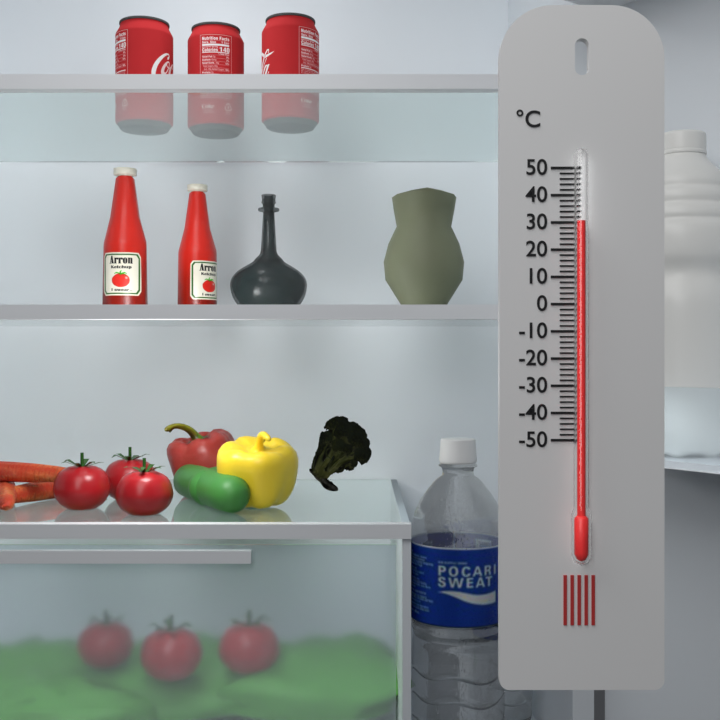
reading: 30 °C
